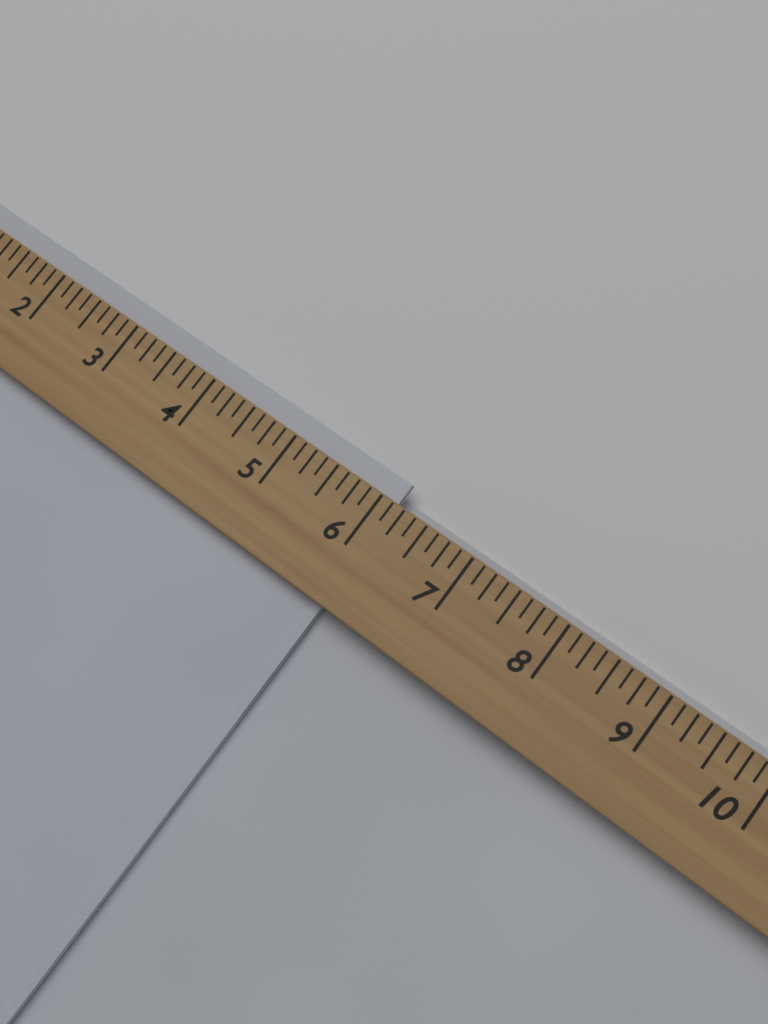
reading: 6.125 (no unit)
